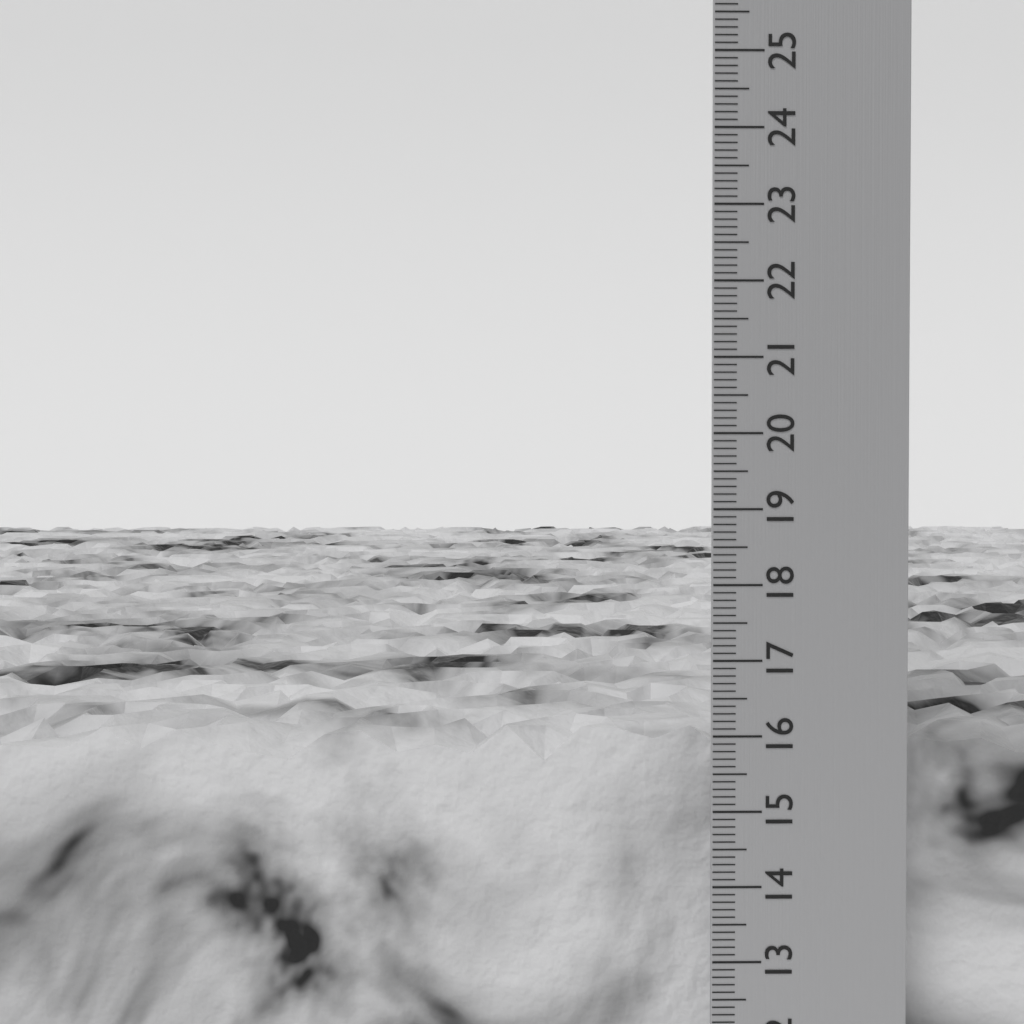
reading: 16.0 cm
